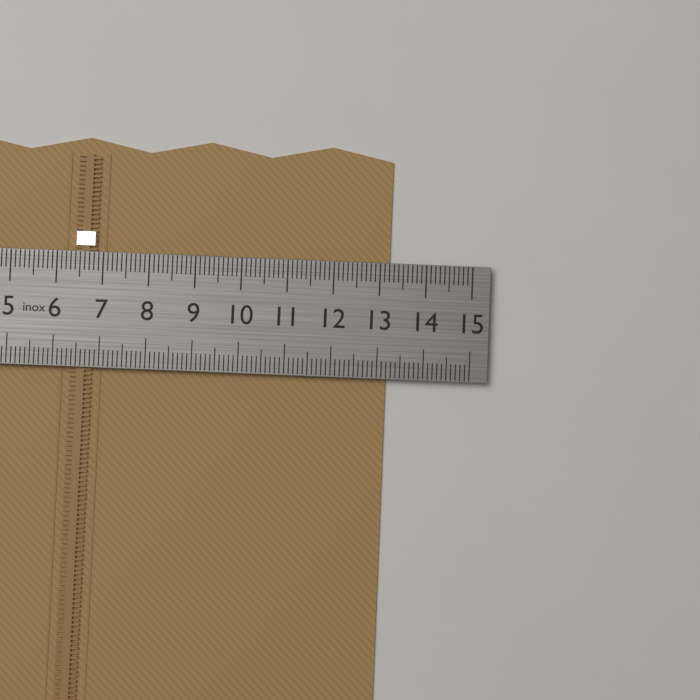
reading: 13.2 cm
